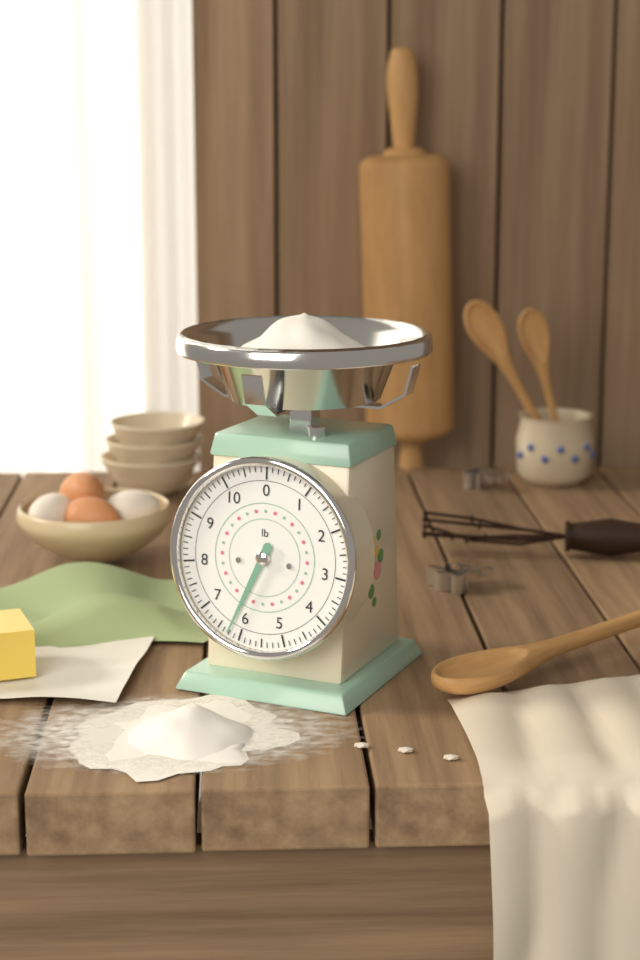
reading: 6.250 lb
